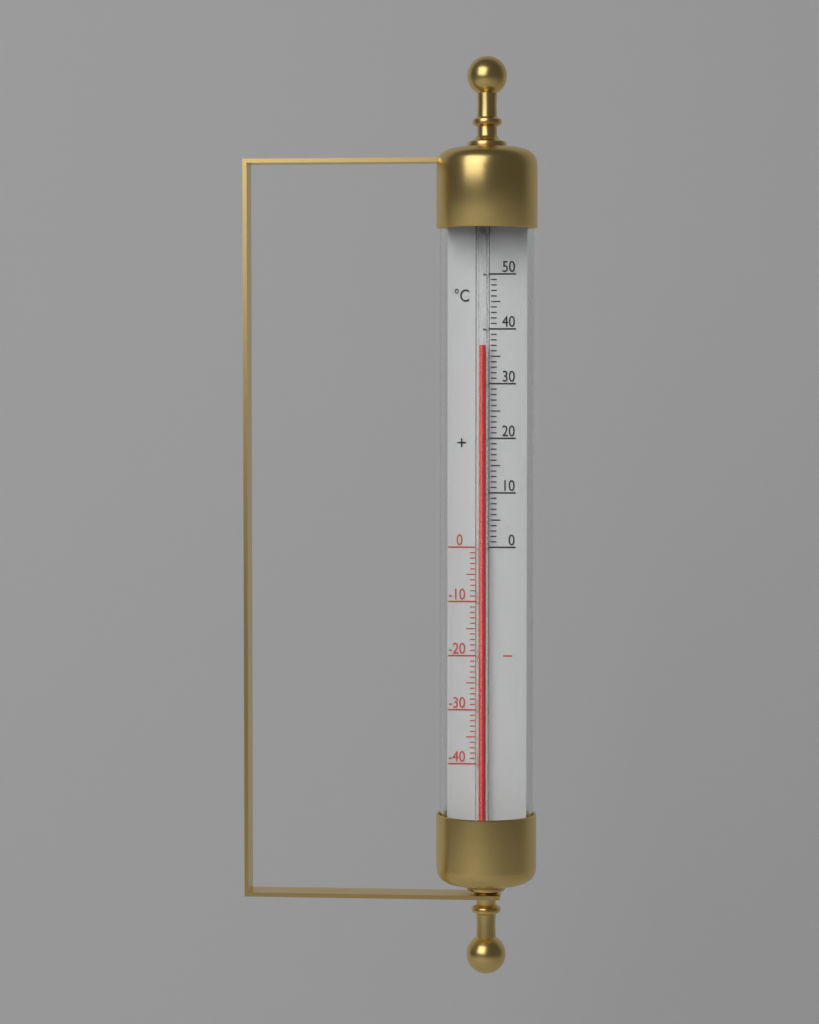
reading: 37 °C
